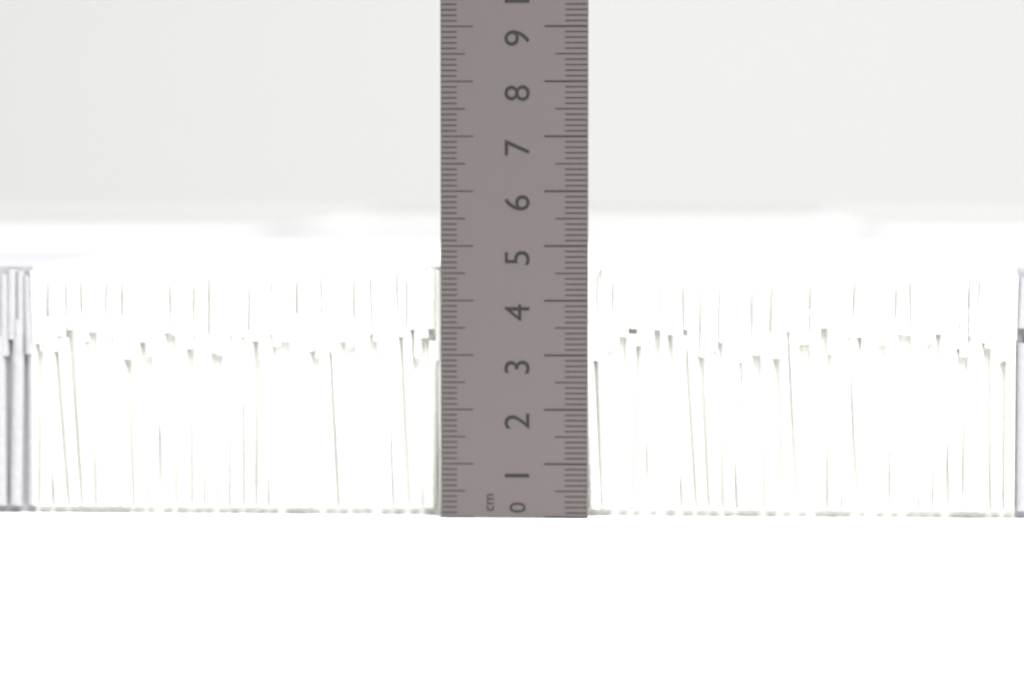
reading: 4.6 cm
